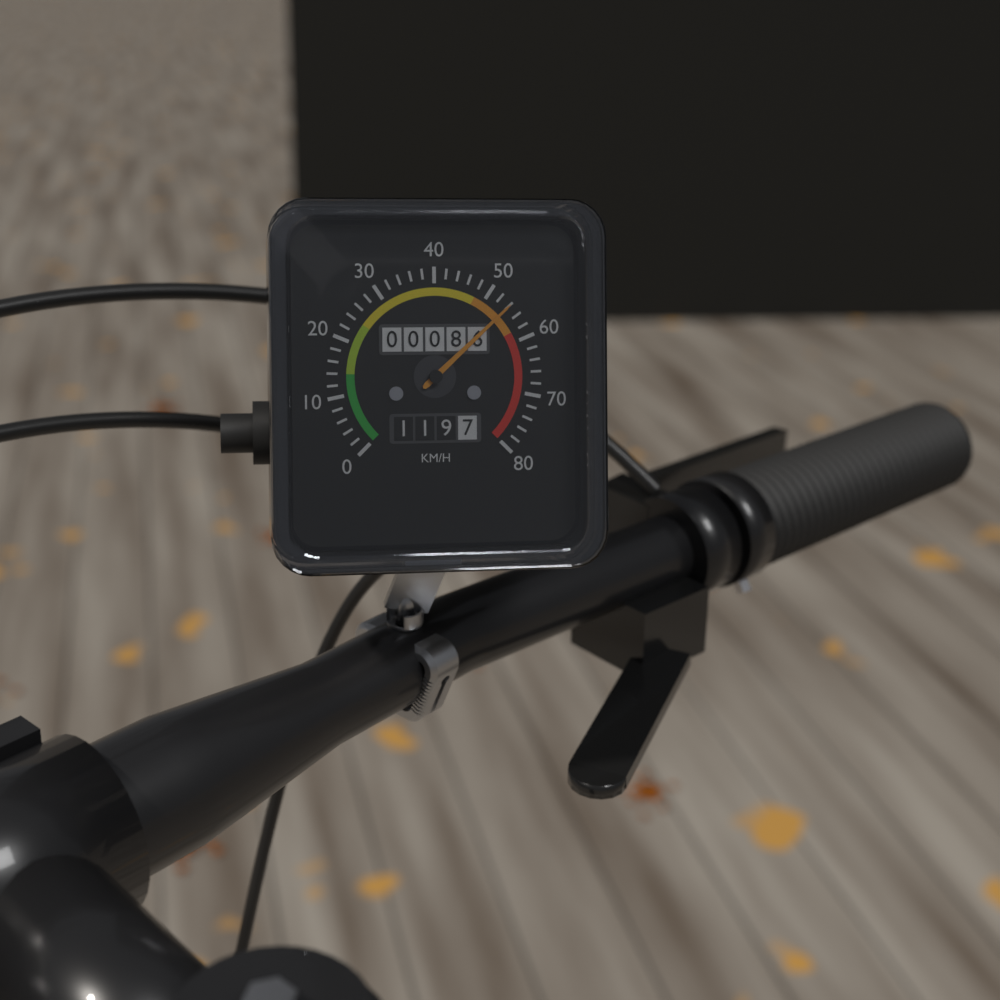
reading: 54 km/h
